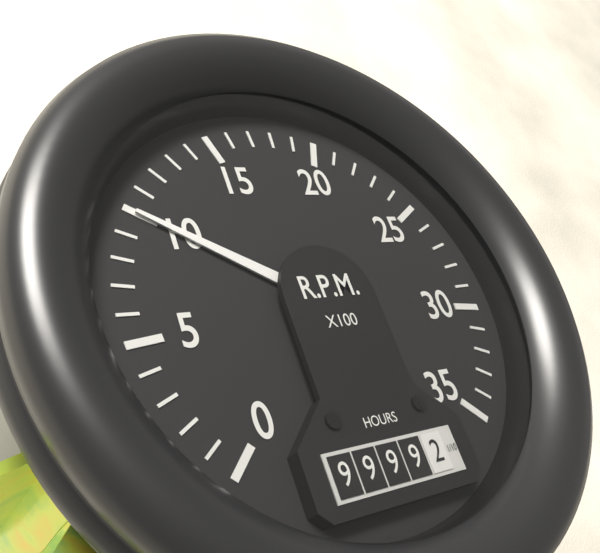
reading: 1000 RPM
